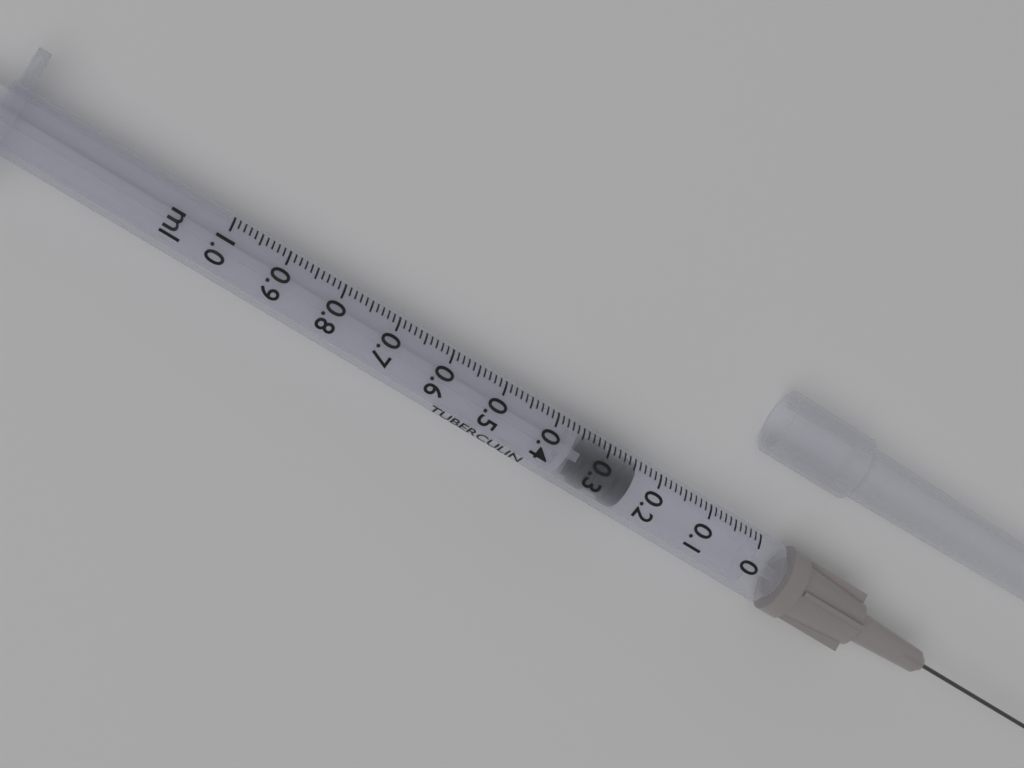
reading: 0.24 ml
